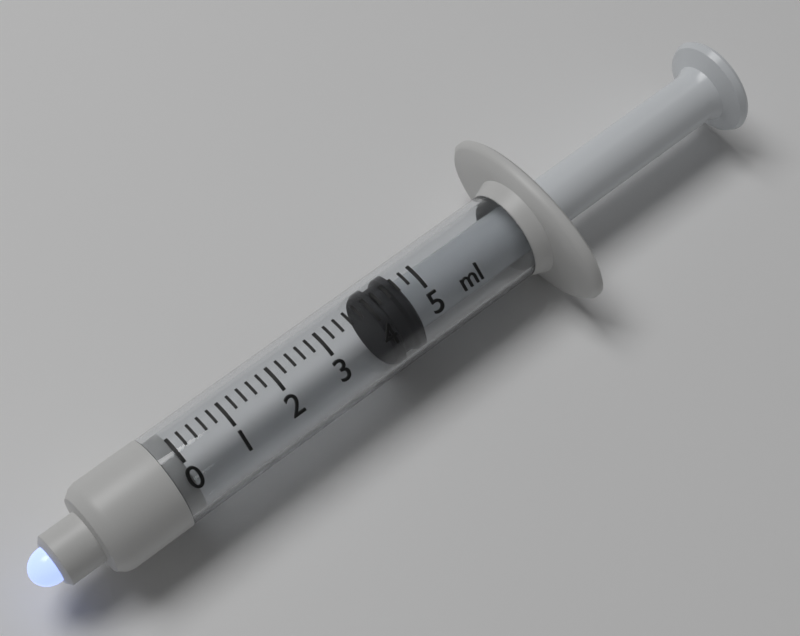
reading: 4.0 ml
